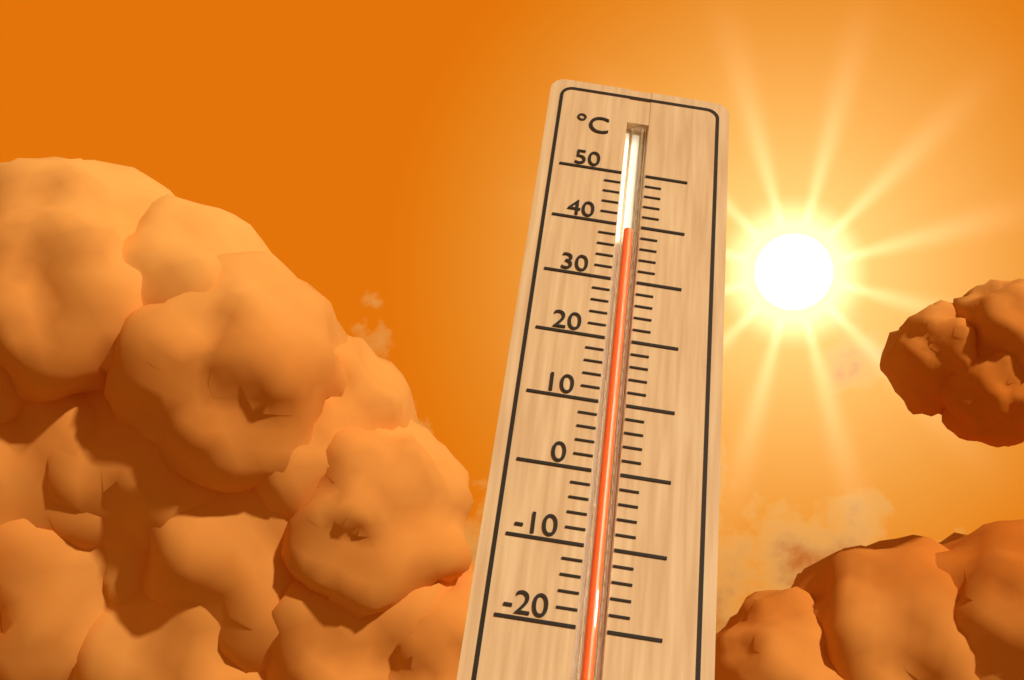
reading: 39 °C
